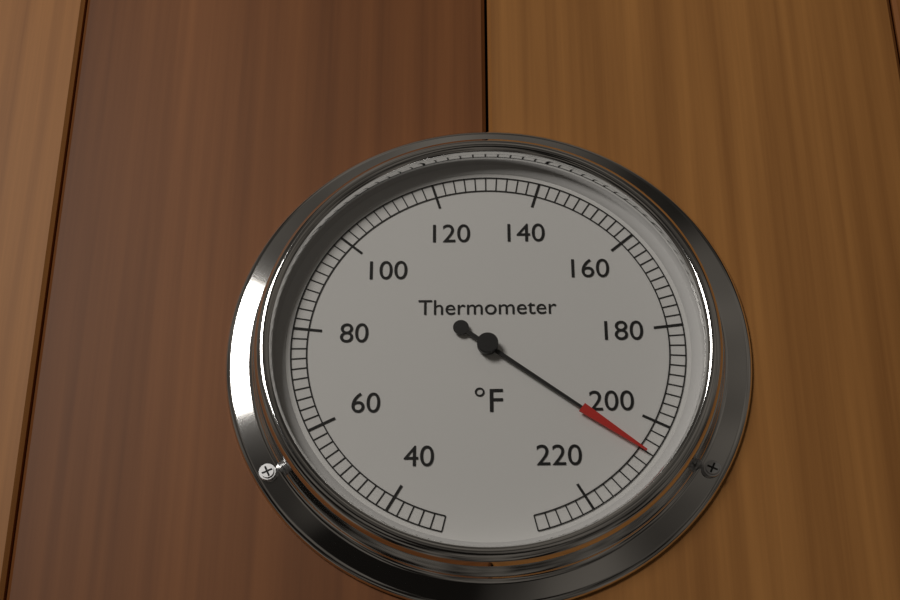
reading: 206 °F
